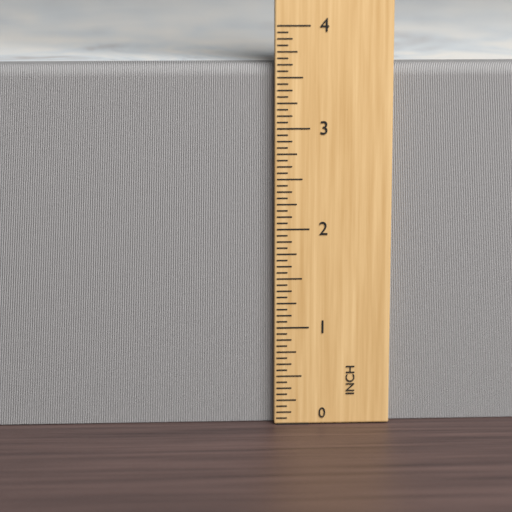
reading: 3.6250 in
